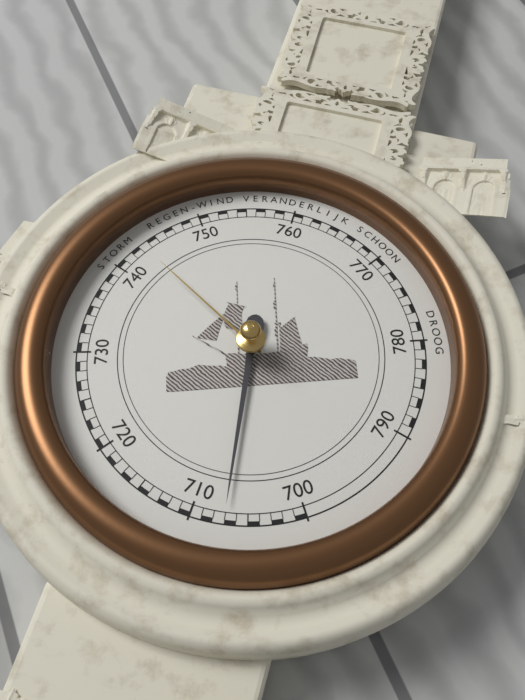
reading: 707 mmHg
